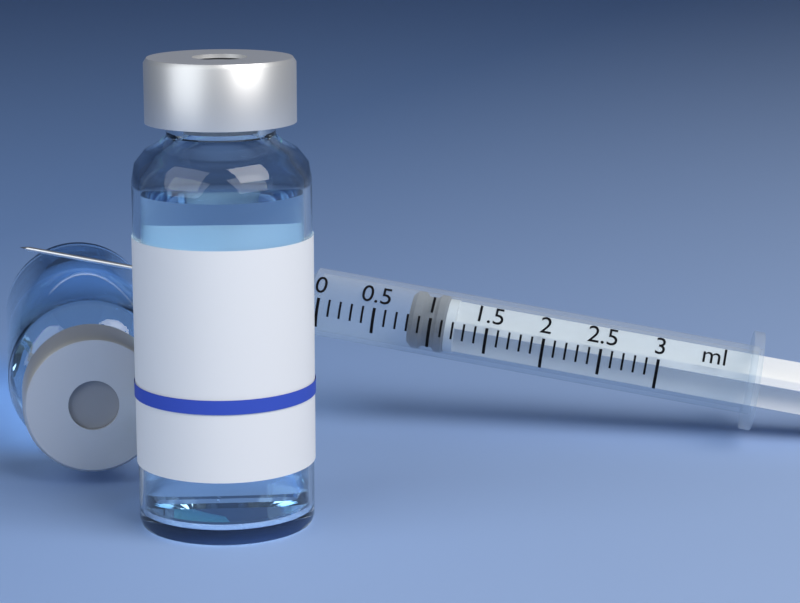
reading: 0.8 ml
